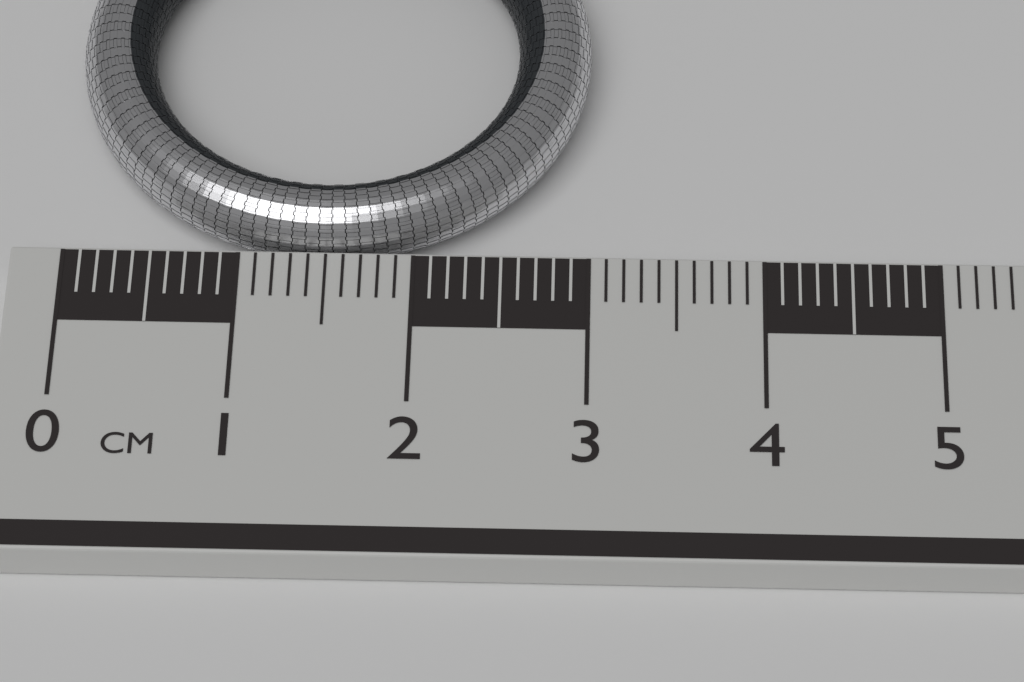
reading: 3.0 cm
